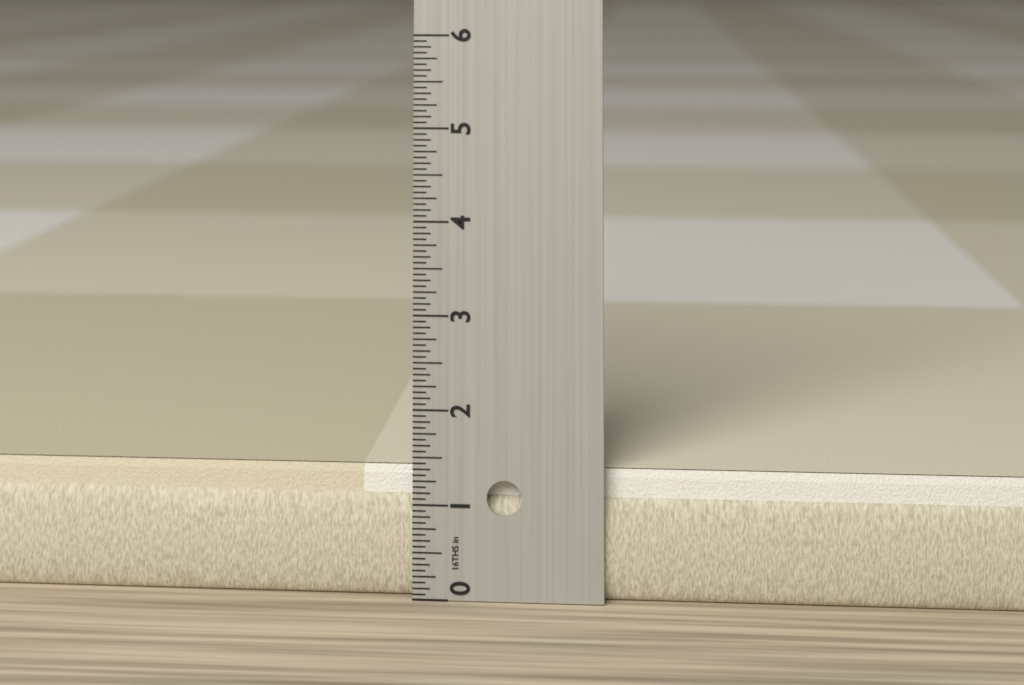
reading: 1.3750 in
